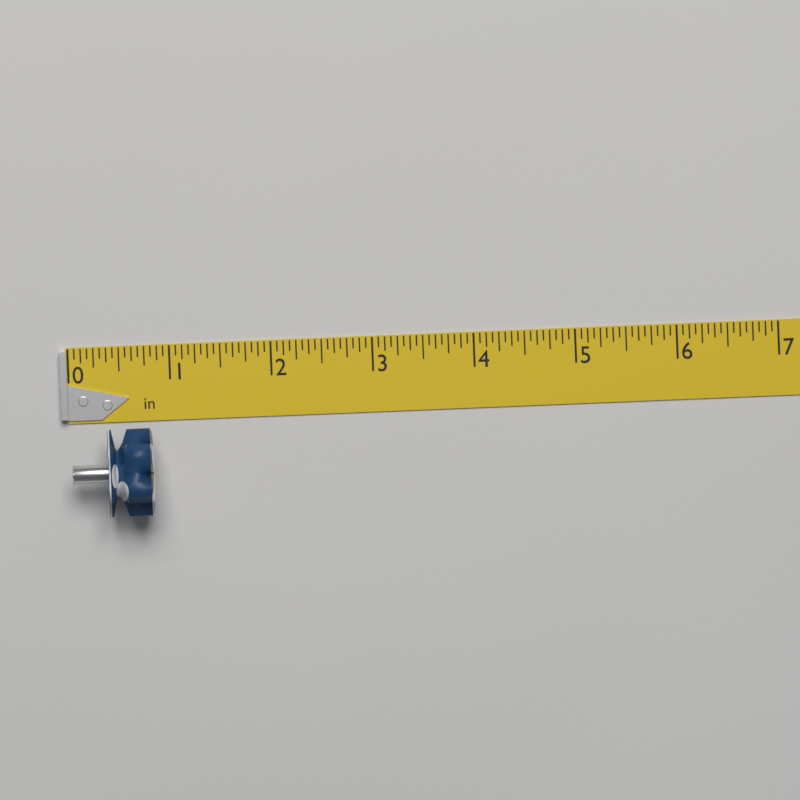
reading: 0.8125 in
